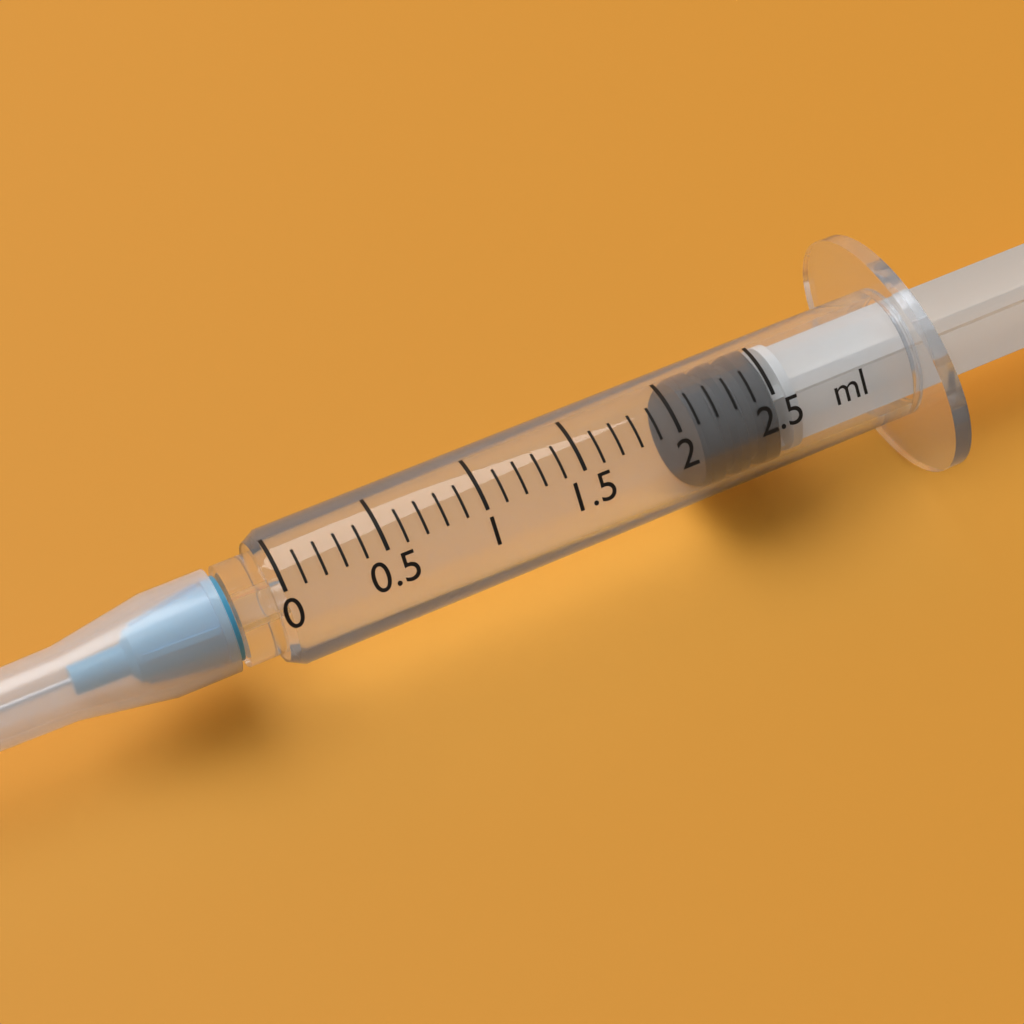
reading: 2.1 ml
